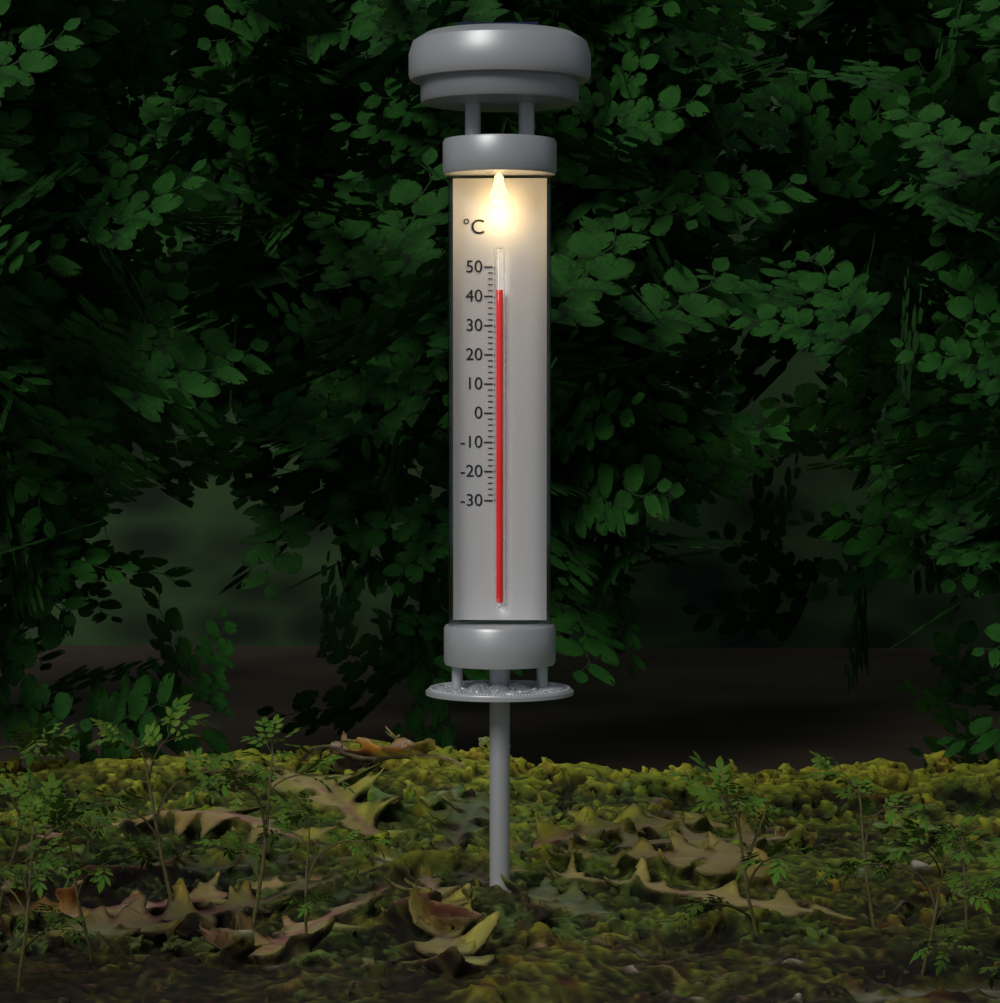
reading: 42 °C
